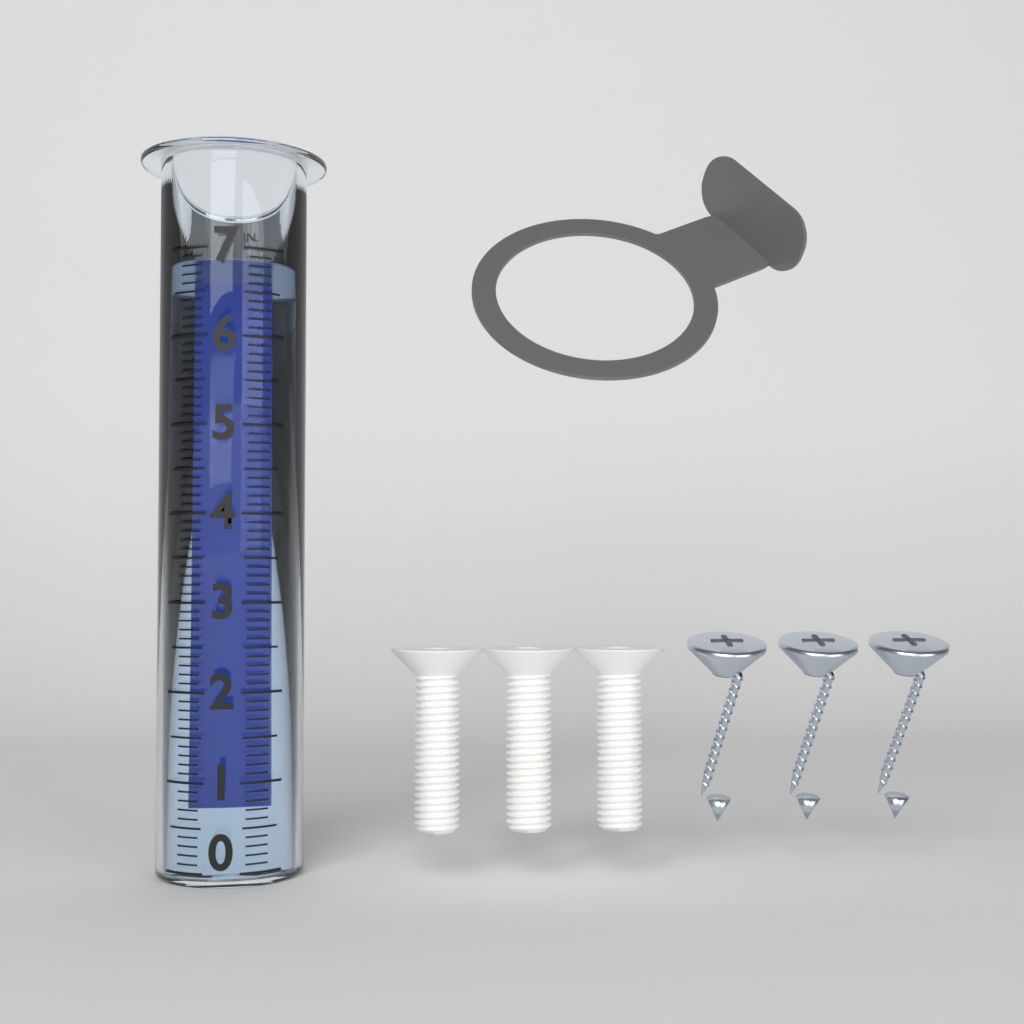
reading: 6.9 in
